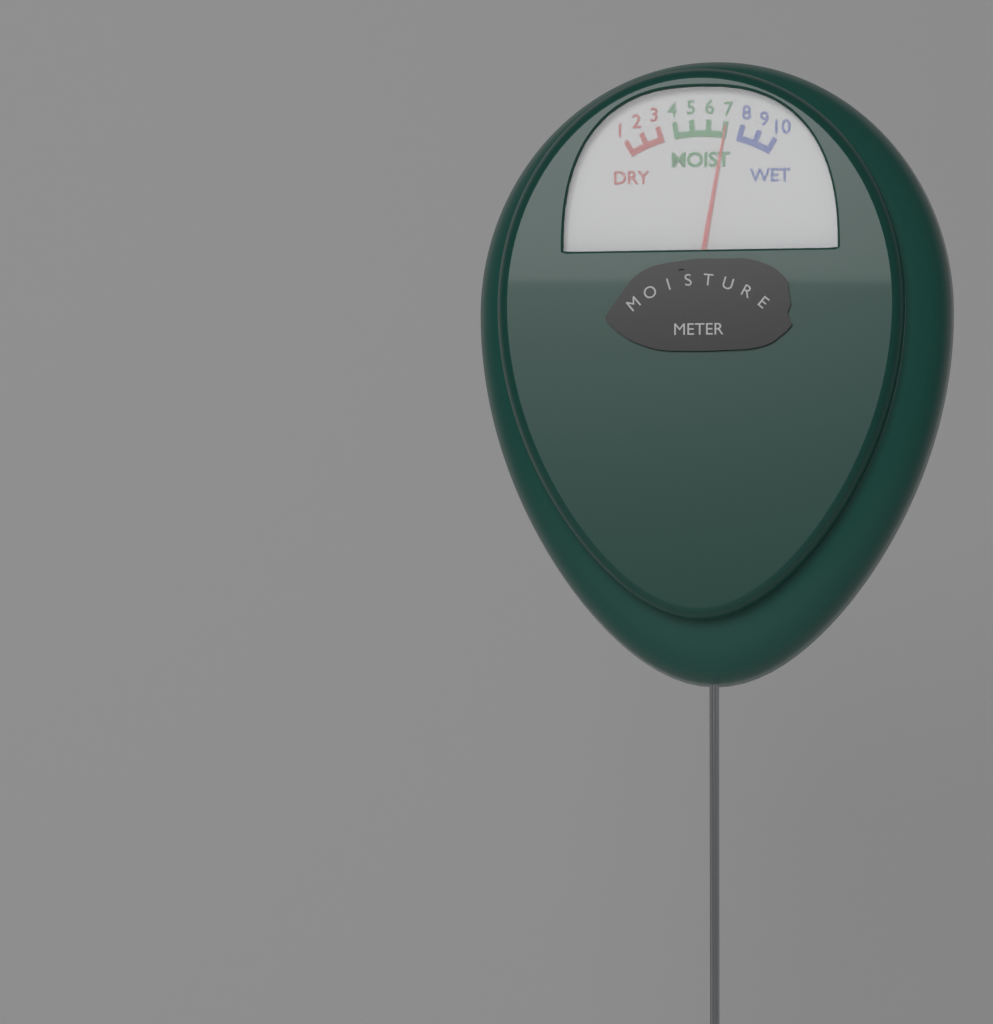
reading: 7 (no unit)
